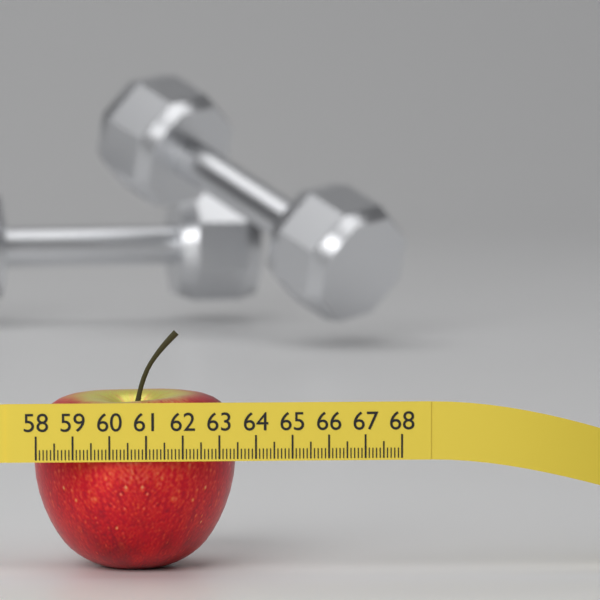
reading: 63.6 (no unit)
